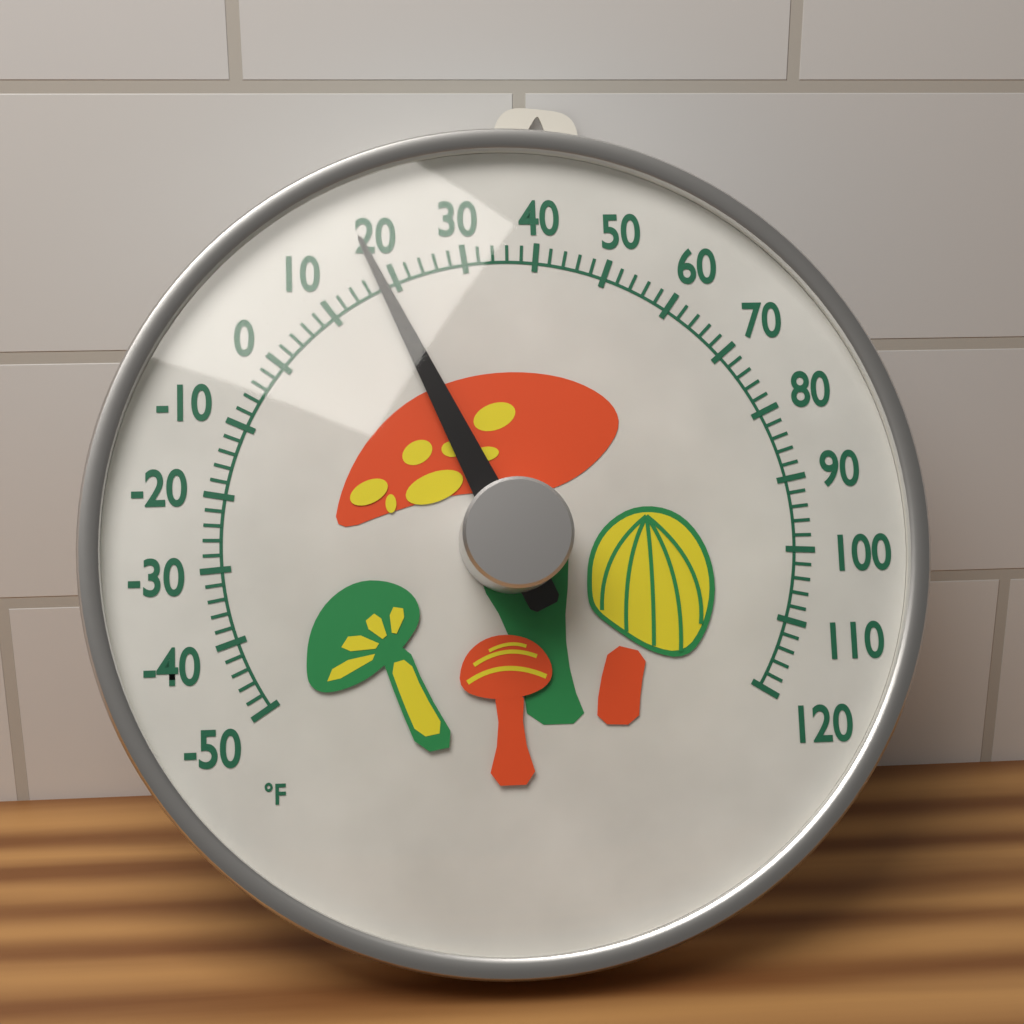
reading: 18 °F
